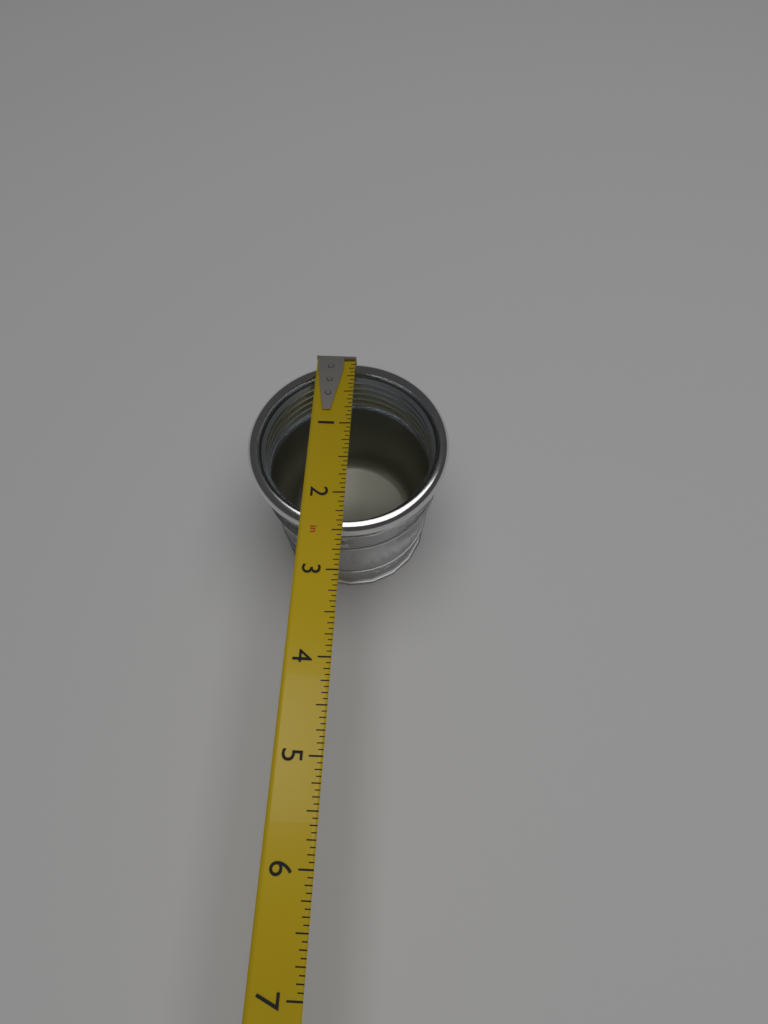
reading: 2.5000 in
